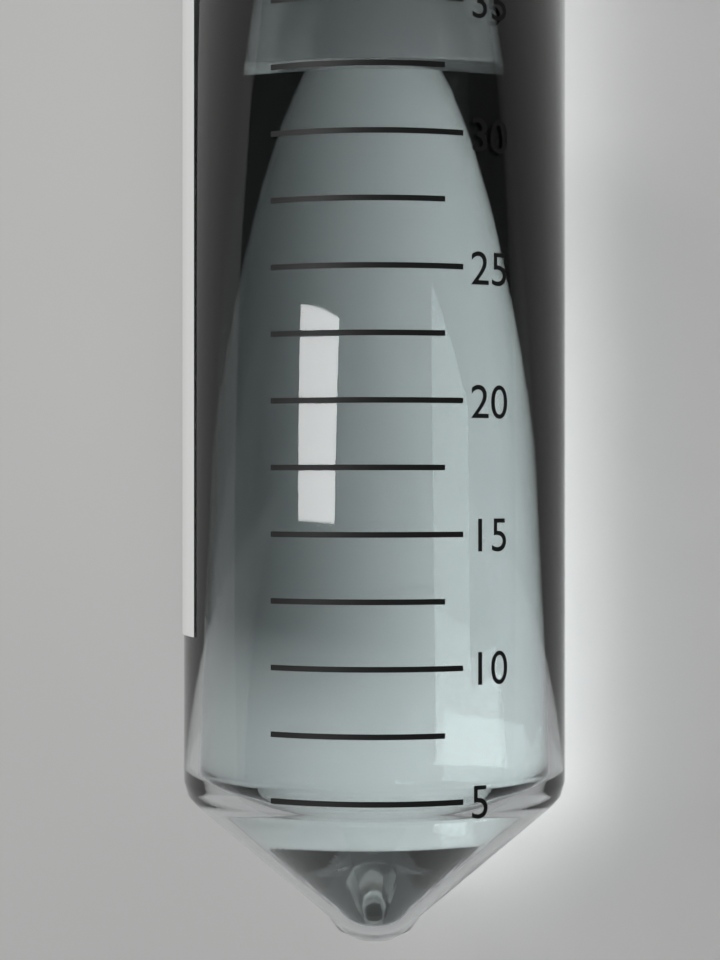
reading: 32.5 (no unit)
